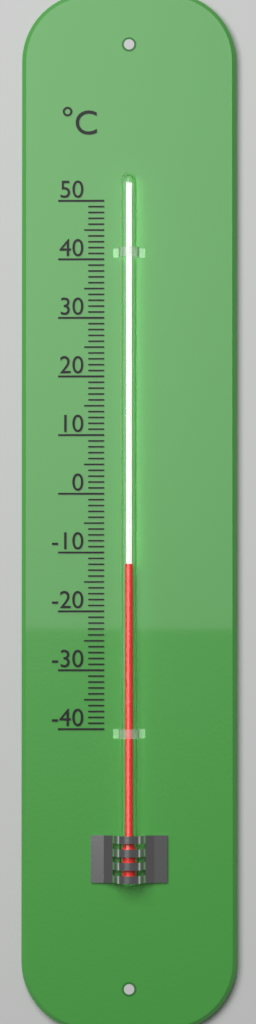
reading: -12 °C
